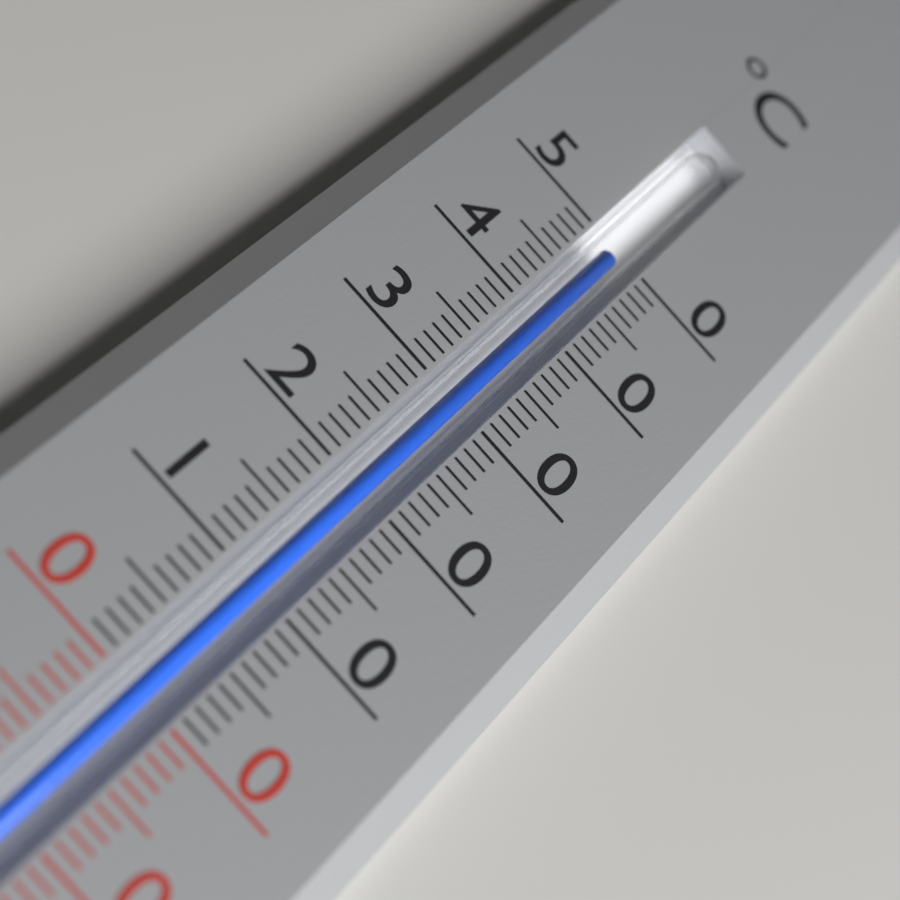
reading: 49 °C
